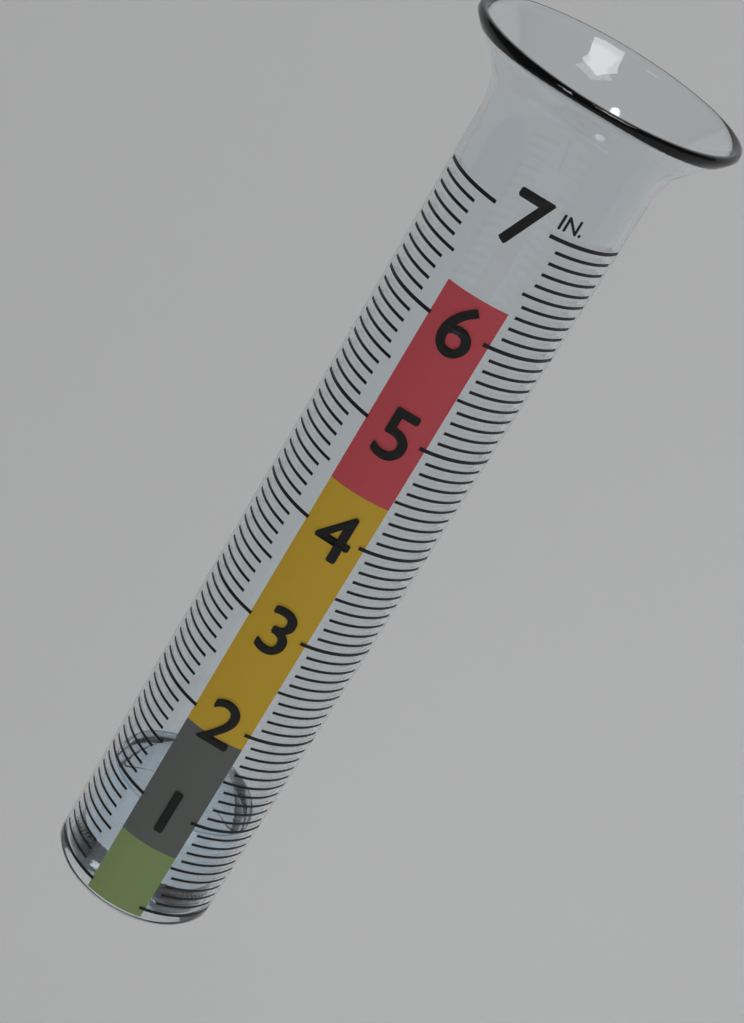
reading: 0.9 in
